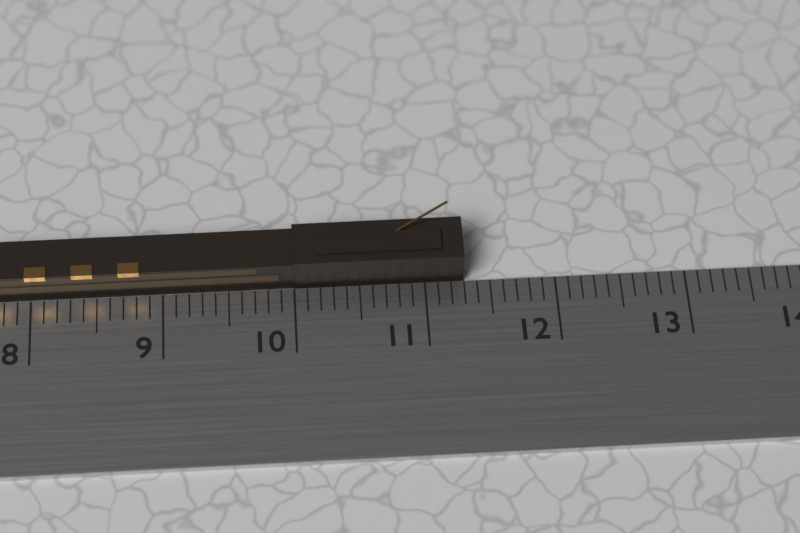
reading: 11.3 cm
